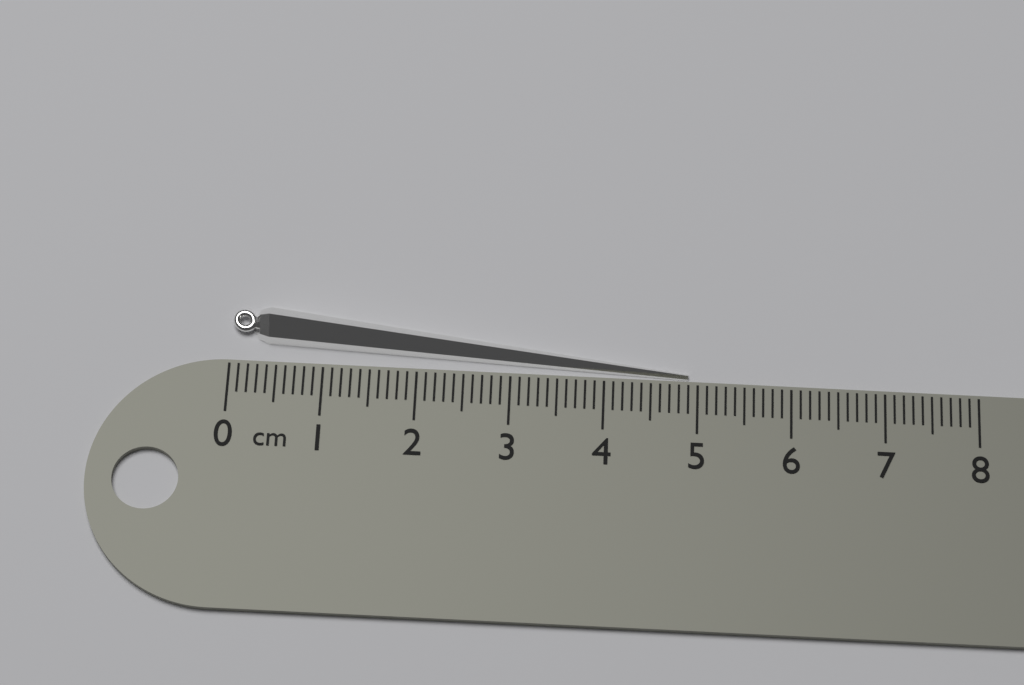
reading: 4.9 cm
